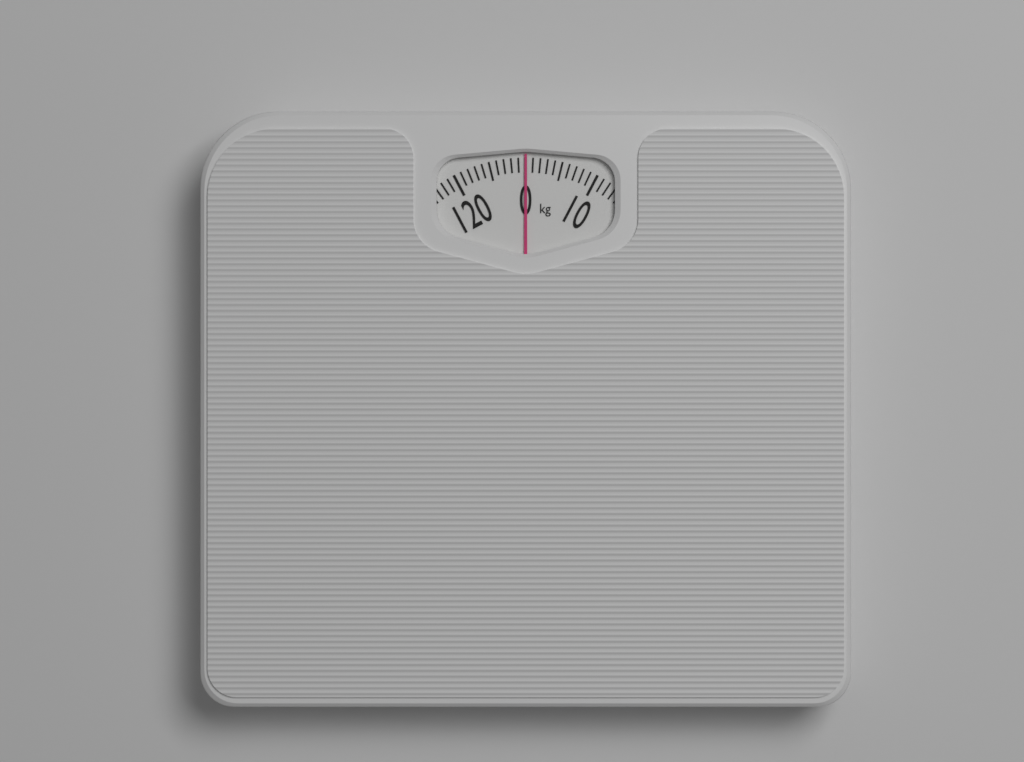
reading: 0 kg
